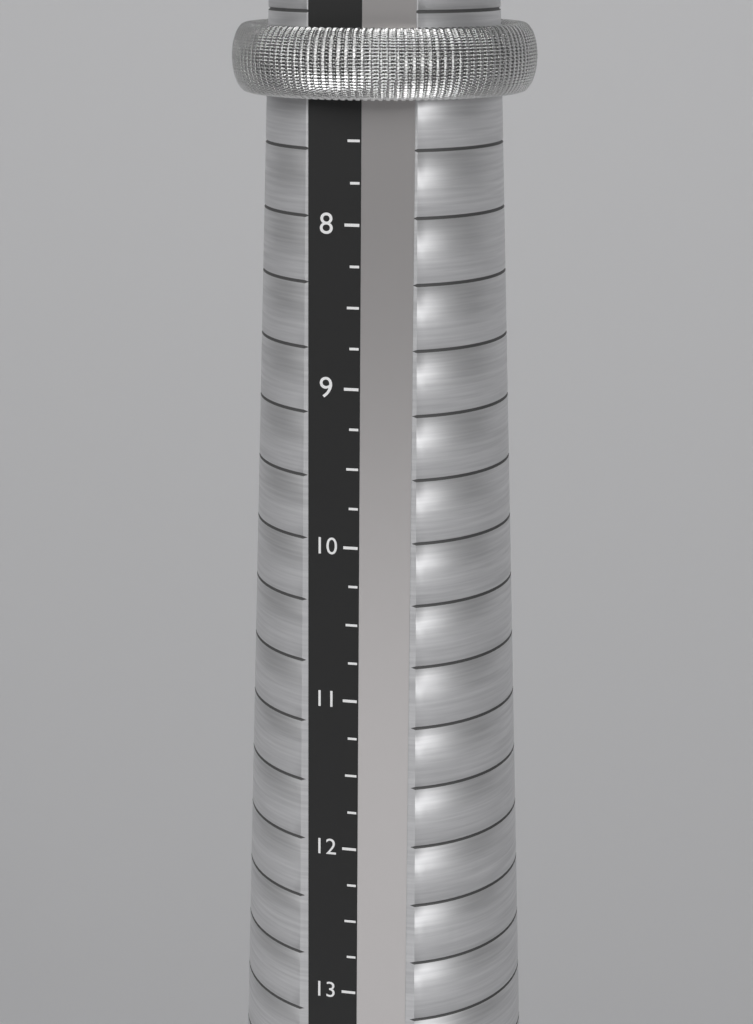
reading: 7.25 (no unit)
